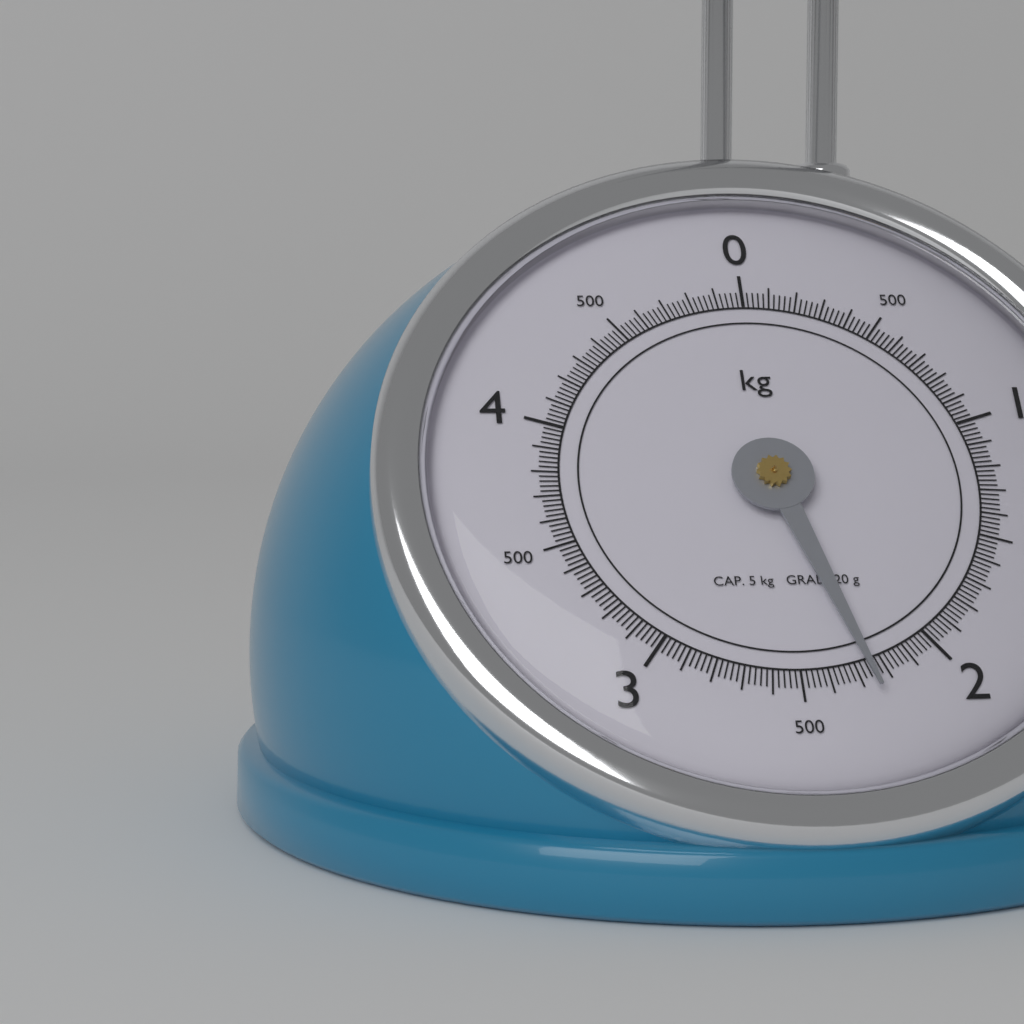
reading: 2.26 kg
